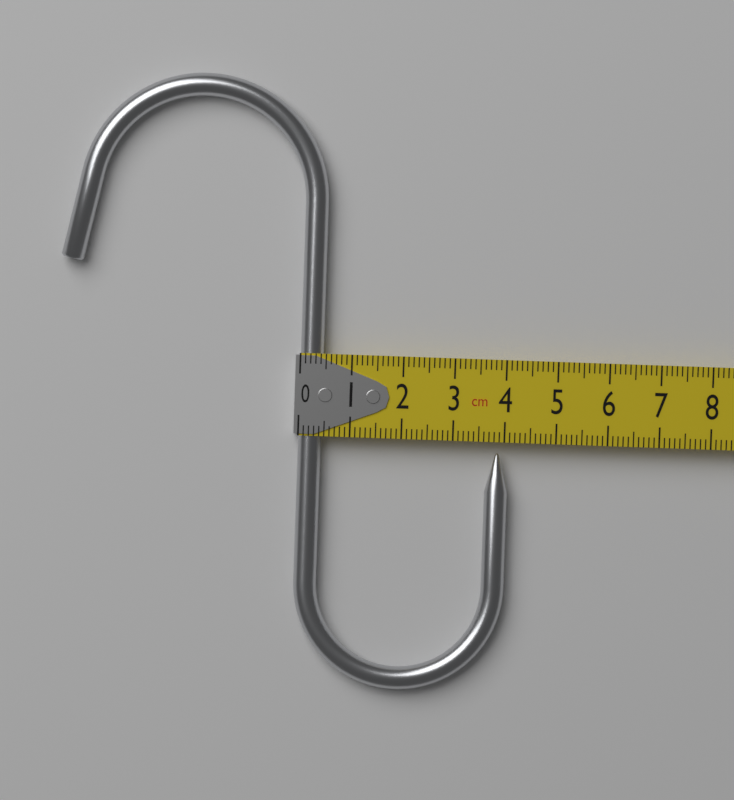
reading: 4.1 cm
